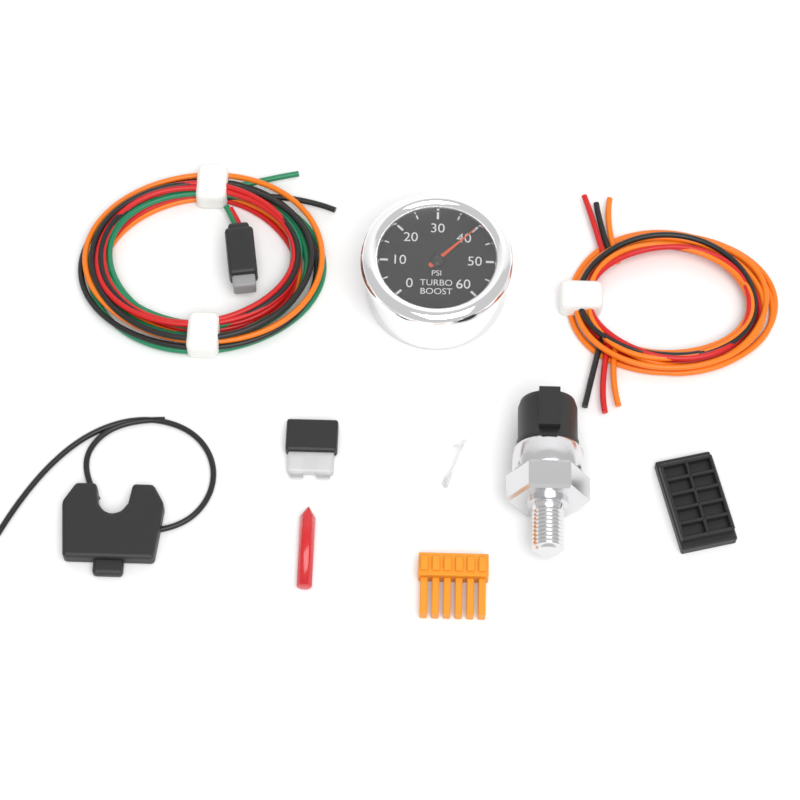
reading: 40 psi
